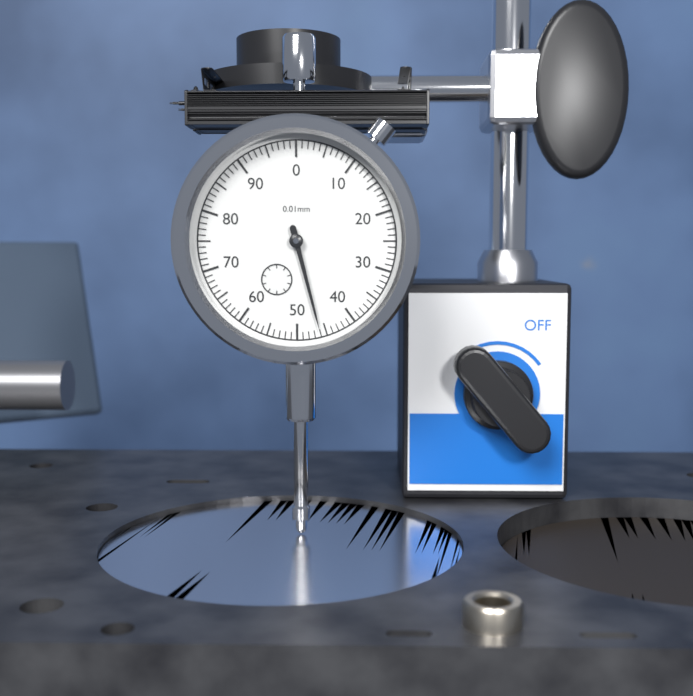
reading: 46 0.01mm
